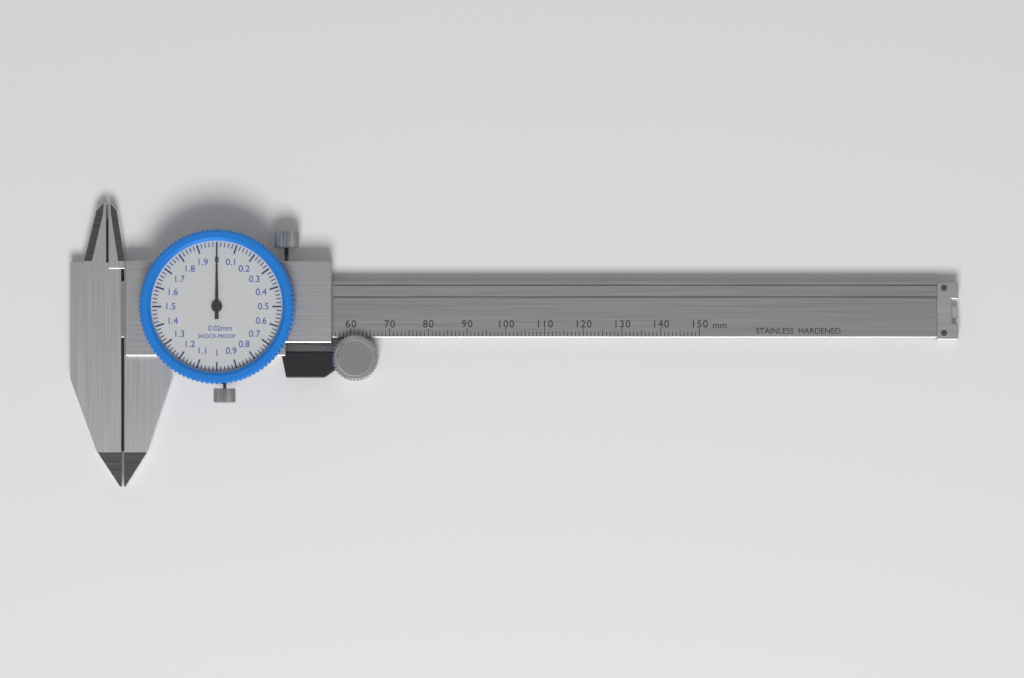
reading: 0.00 mm
